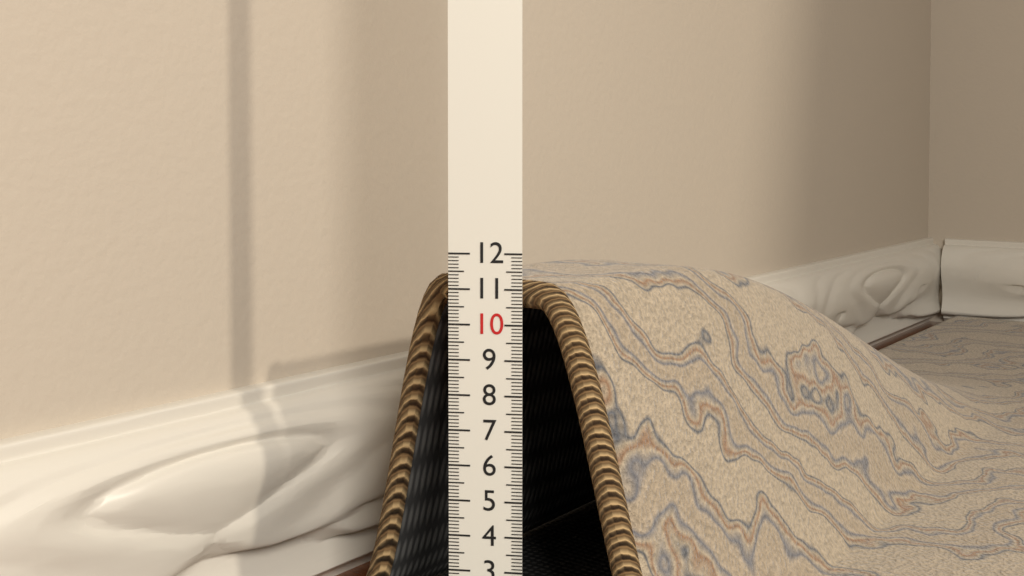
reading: 11.2 (no unit)
